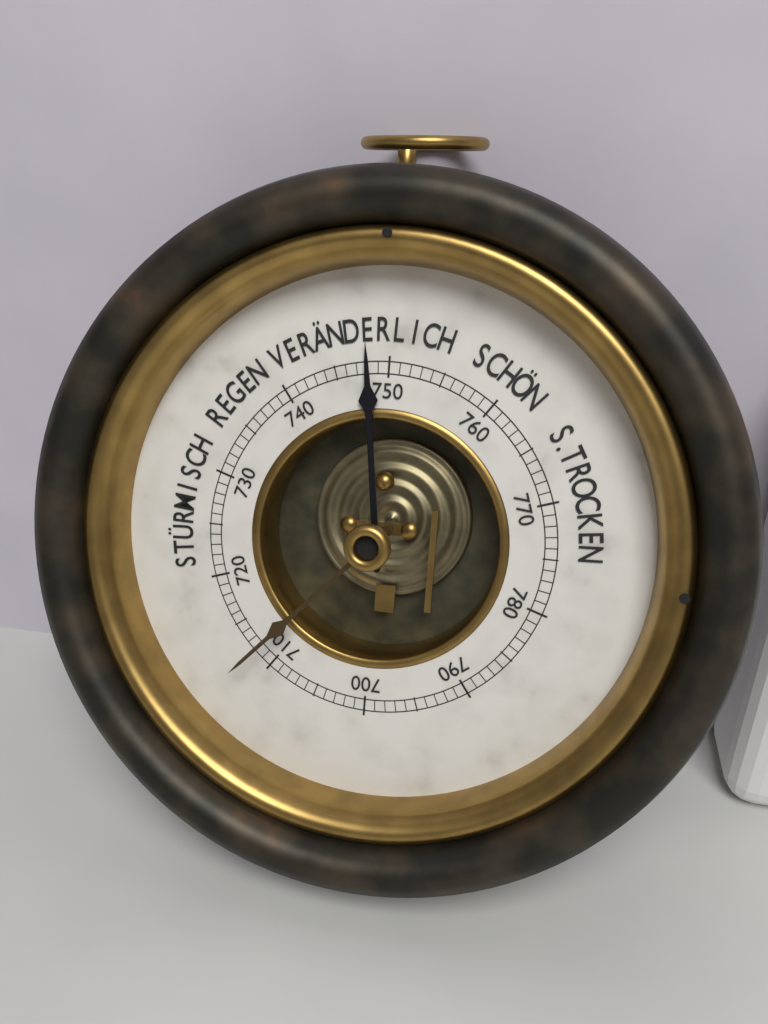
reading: 748 mmHg
